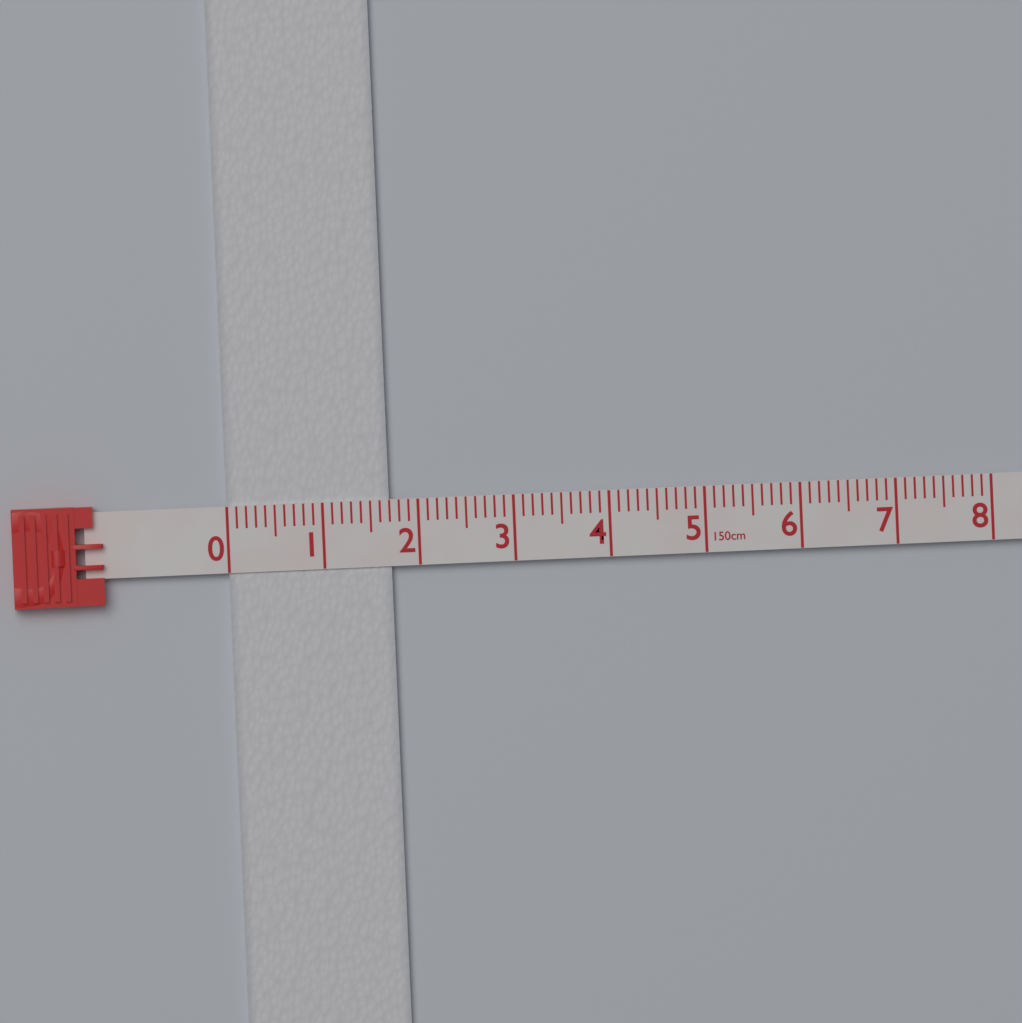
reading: 1.7 cm
